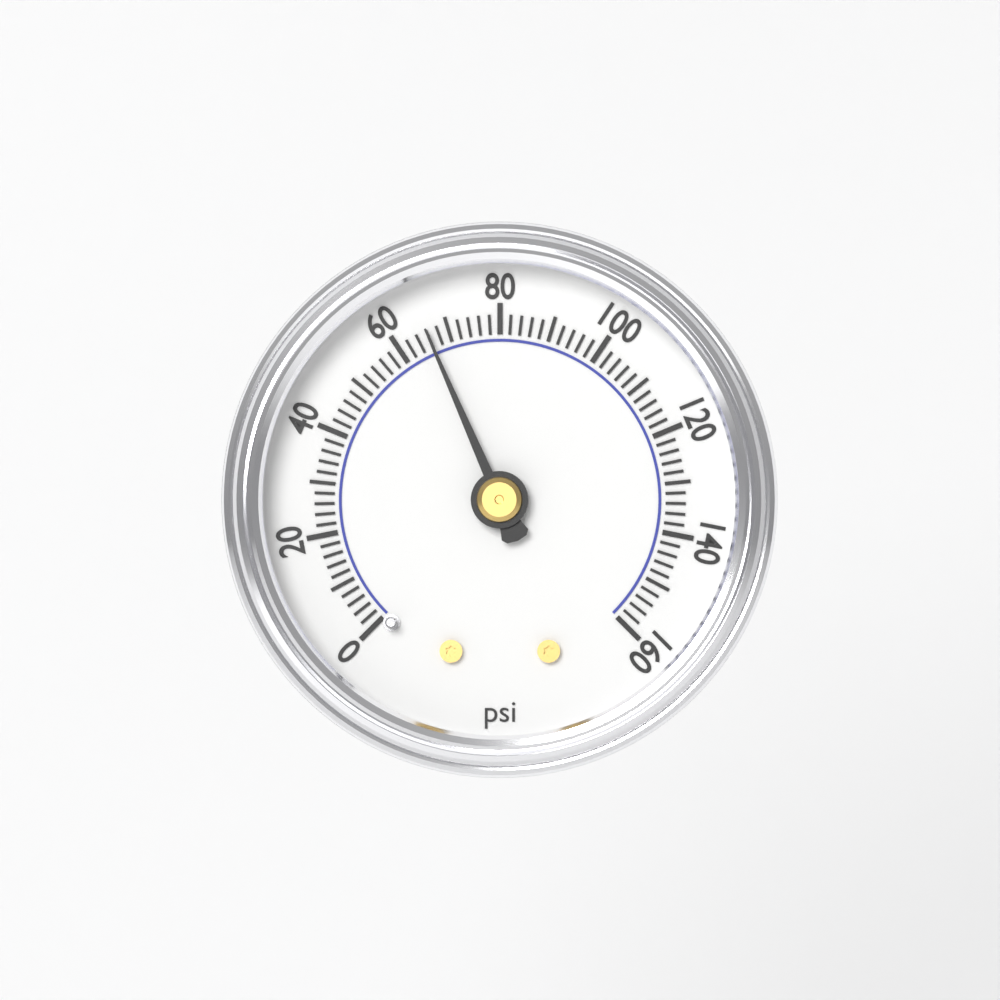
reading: 66 psi
